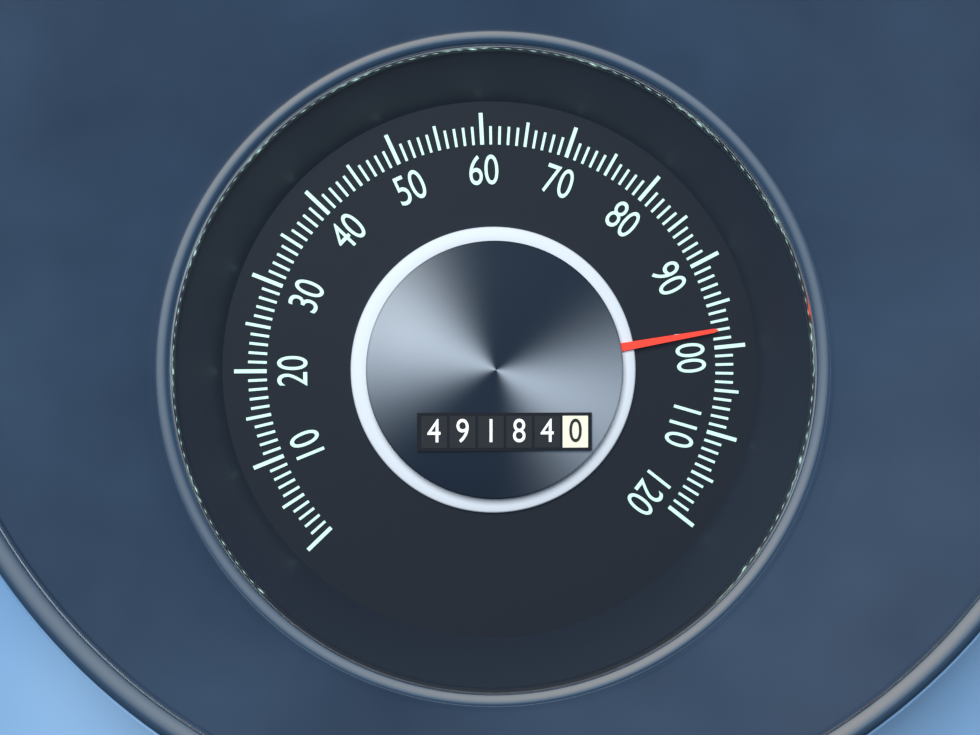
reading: 98 (no unit)
